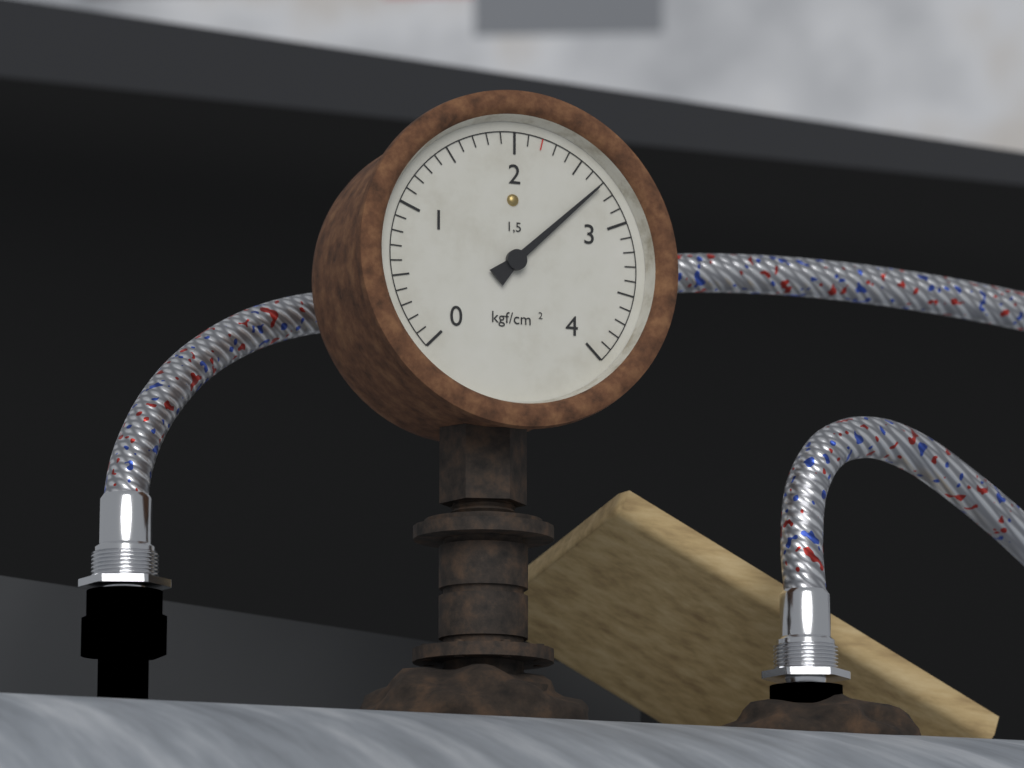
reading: 2.7 kgf/cm²
